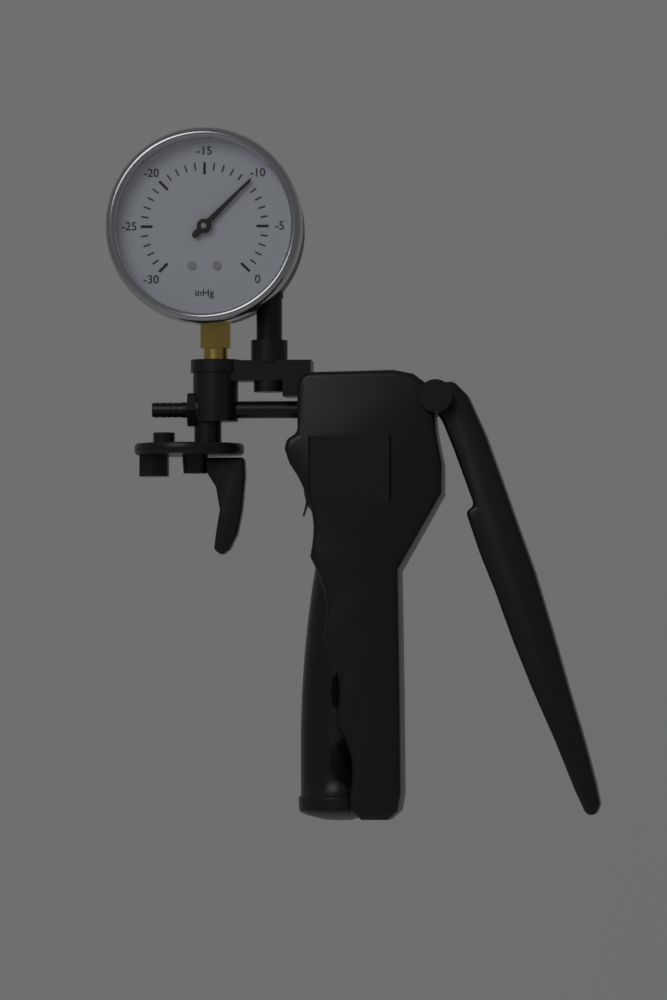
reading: -10 inHg
